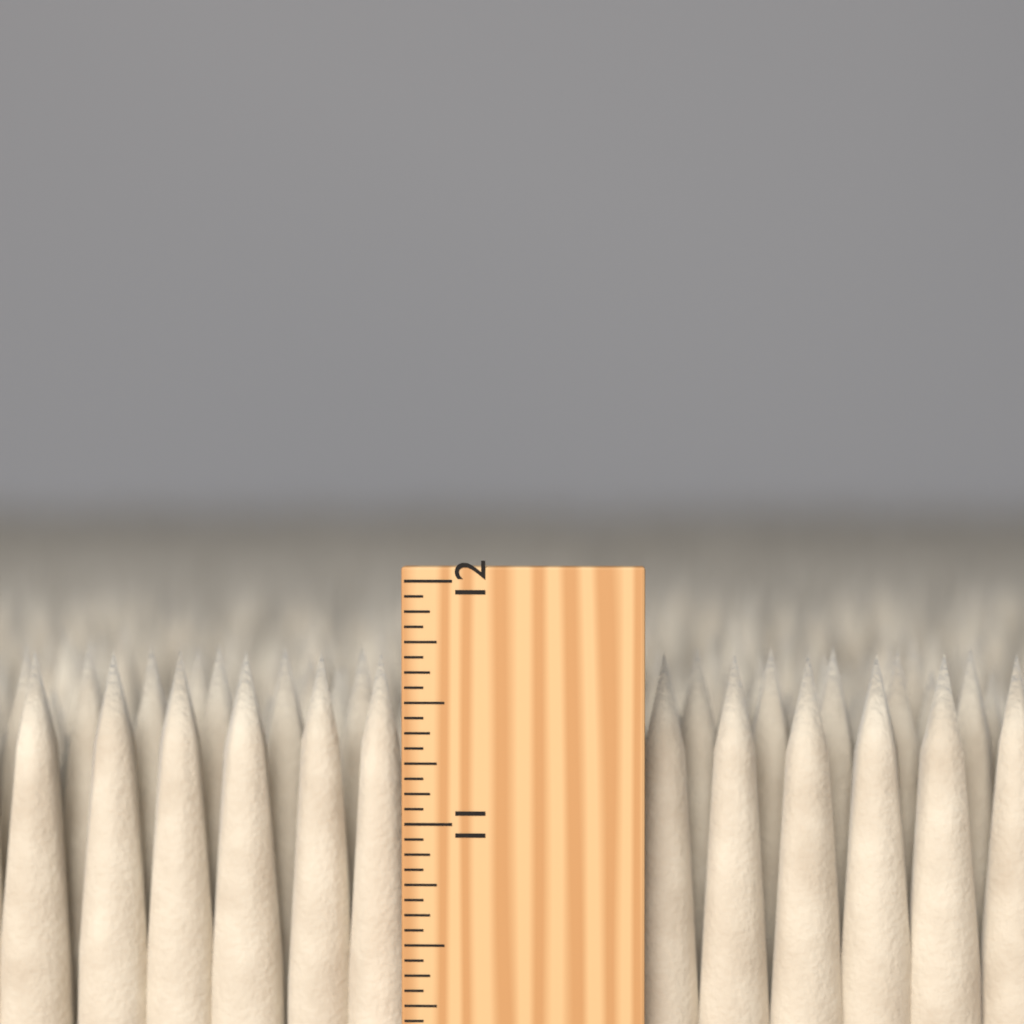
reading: 11.6875 inch
